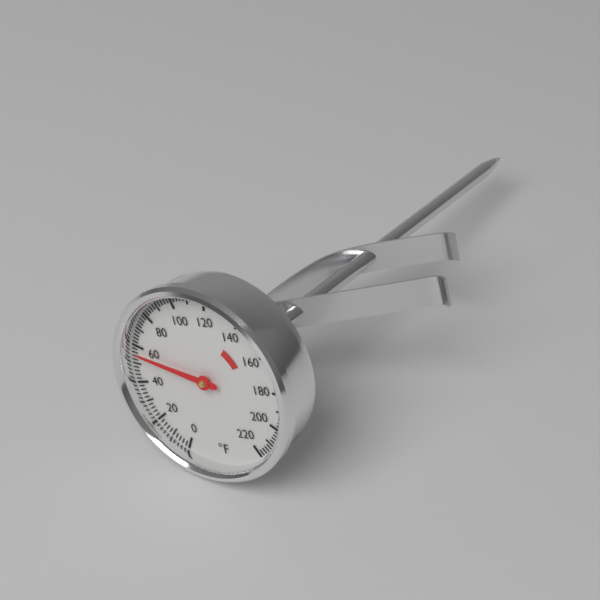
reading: 56 °F
